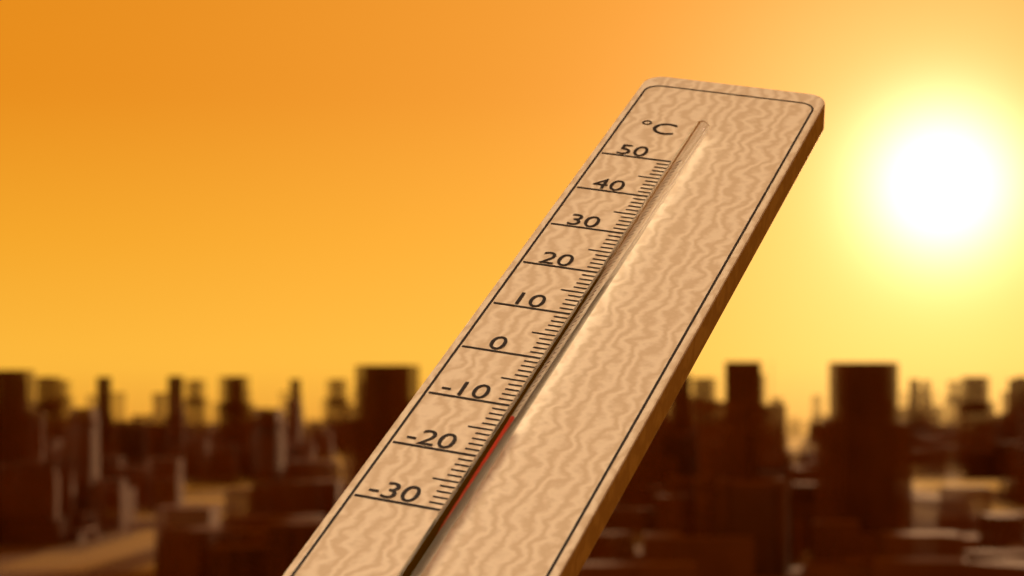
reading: -15 °C
